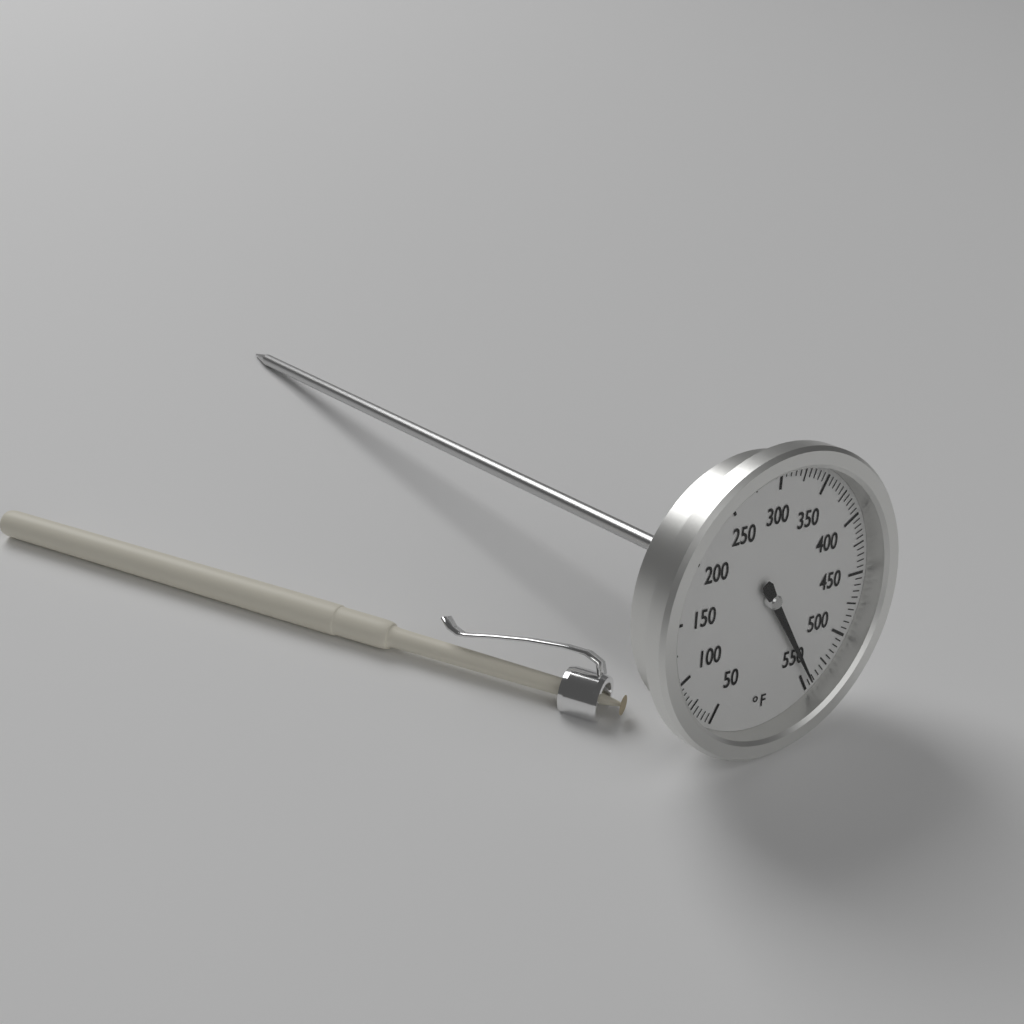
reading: 545 °F
